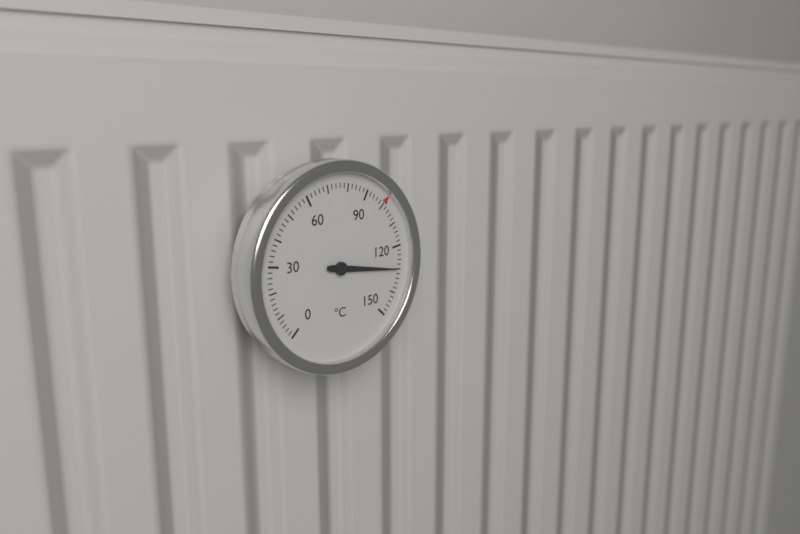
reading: 130 °C
